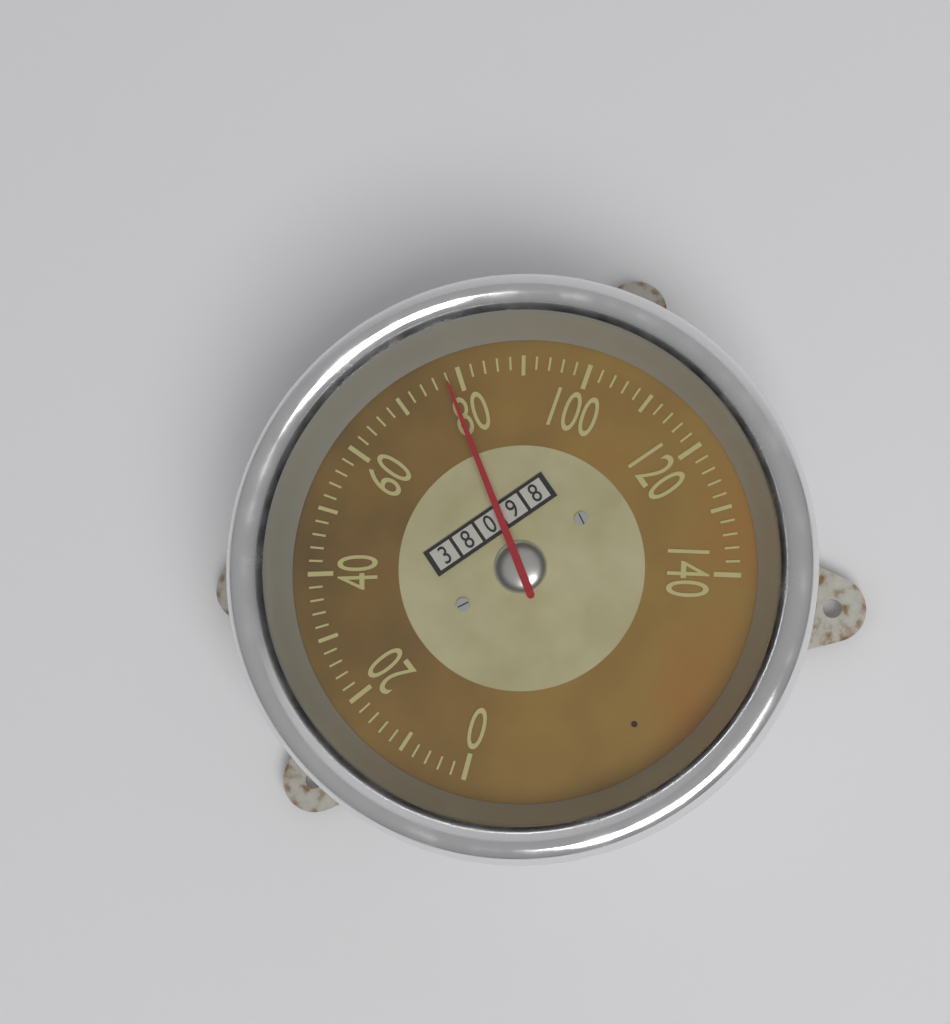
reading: 78 (no unit)
